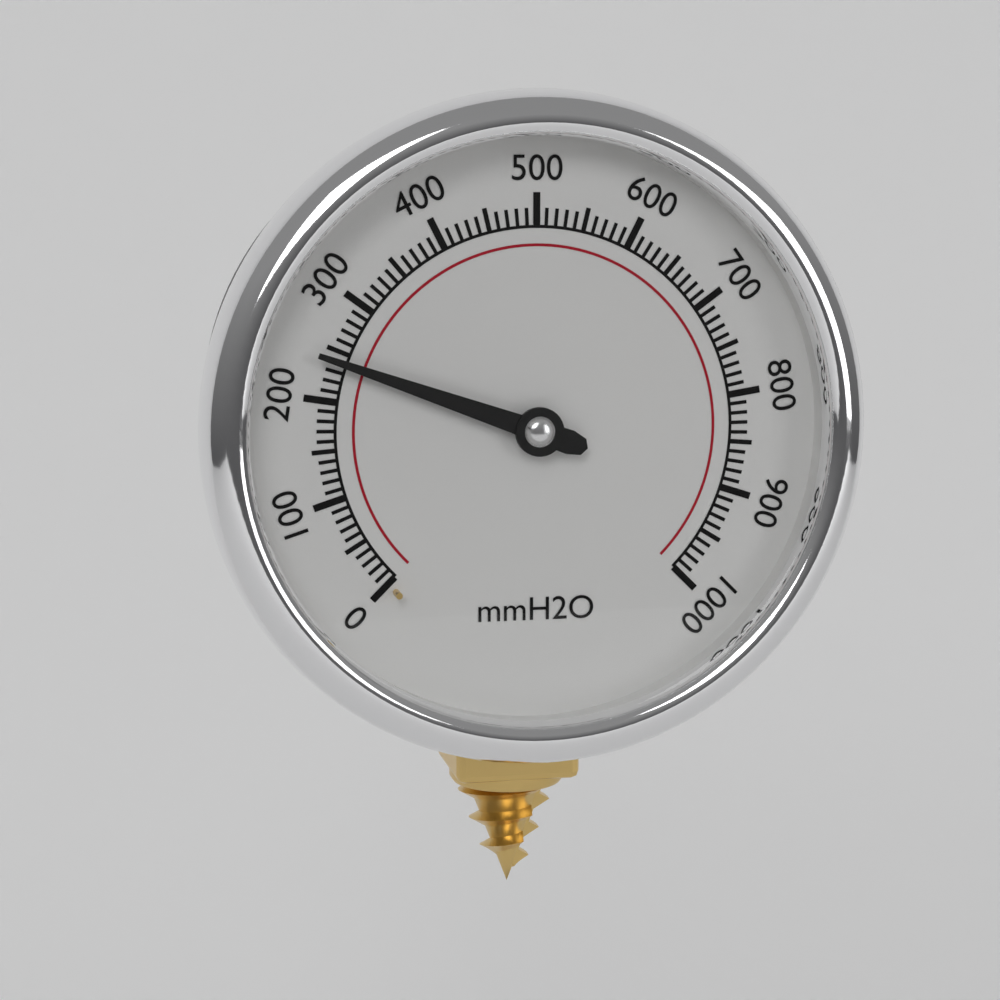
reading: 240 mmH2O
